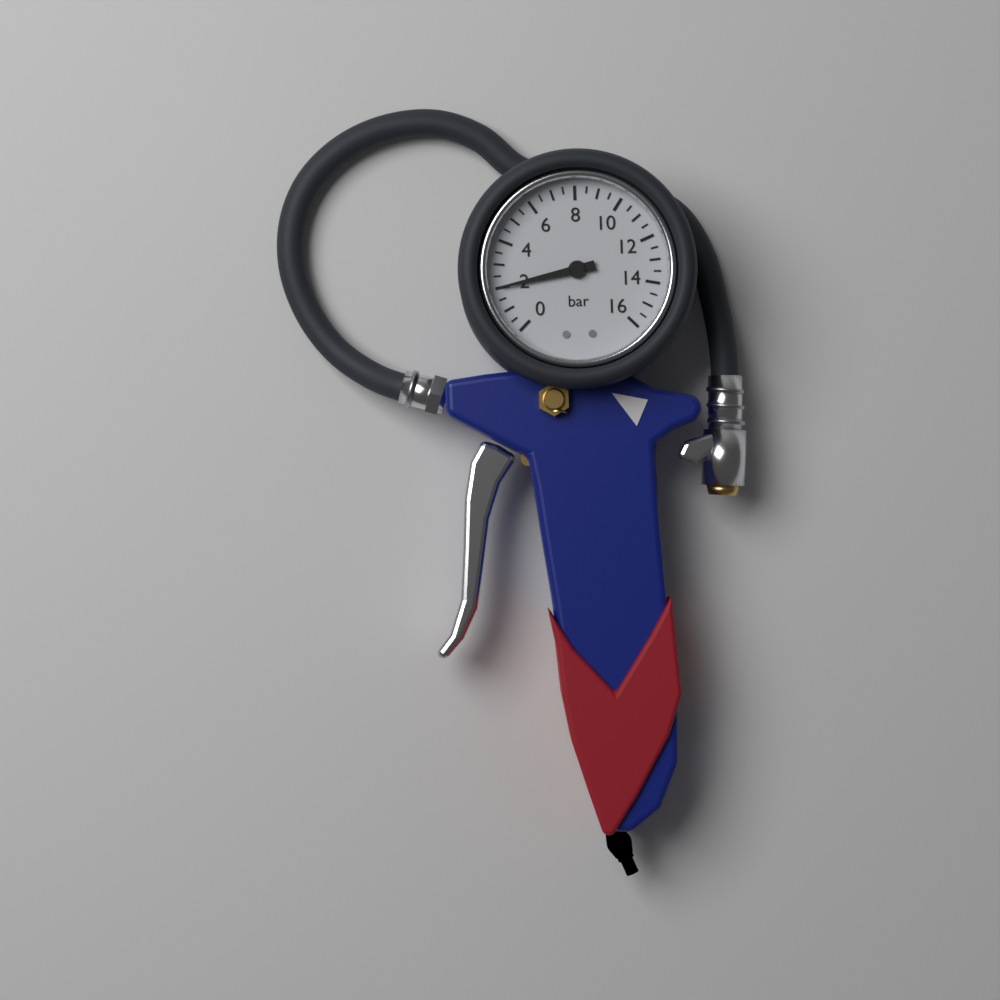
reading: 2.0 bar
